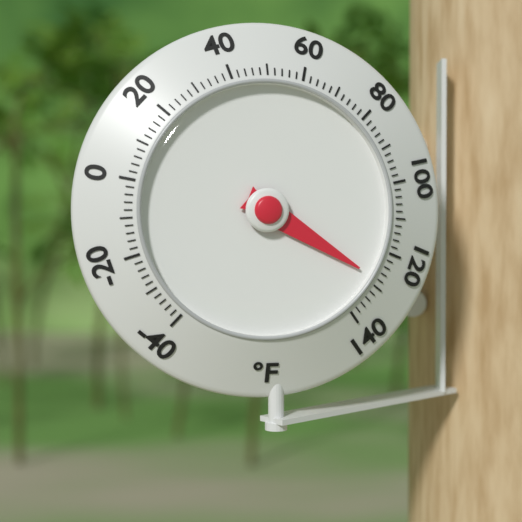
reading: 128 °F
